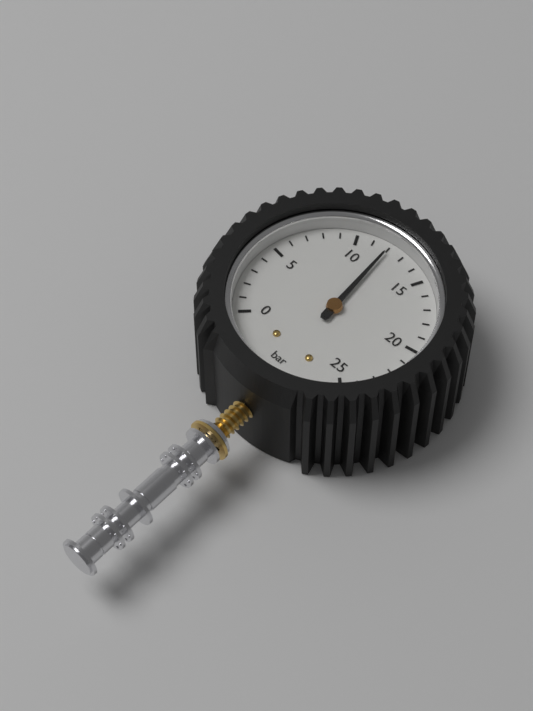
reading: 12 bar
